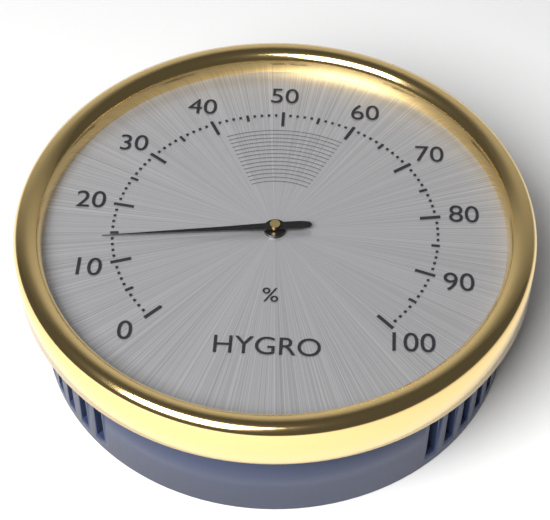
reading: 14 %
